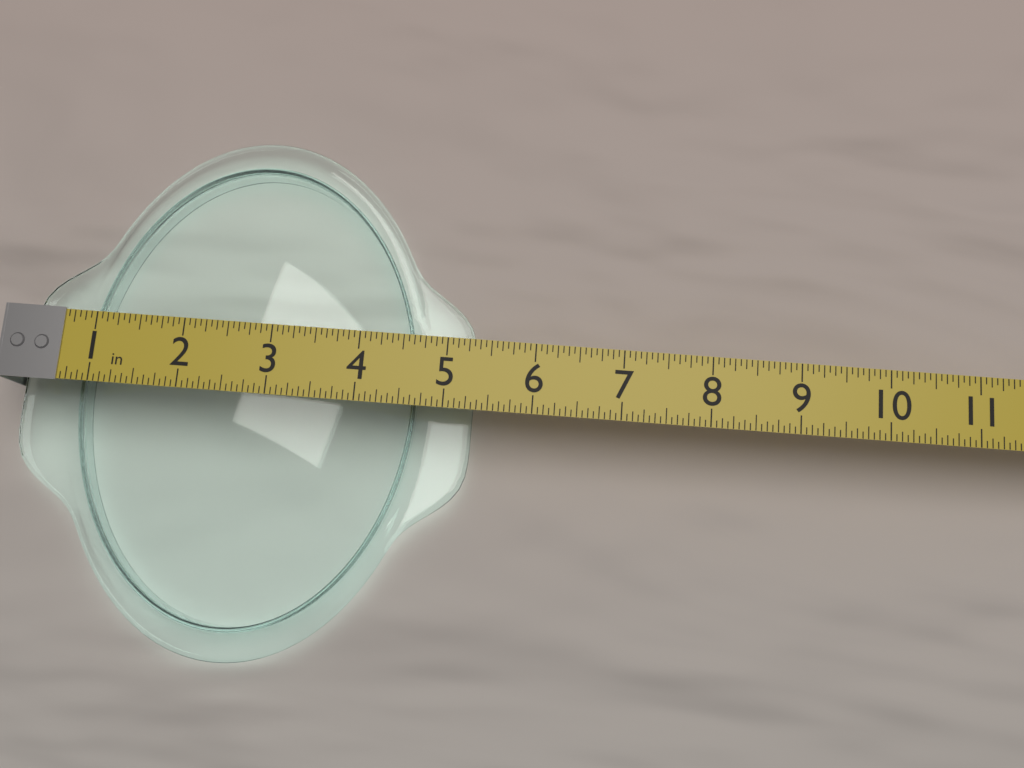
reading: 5.3125 in
